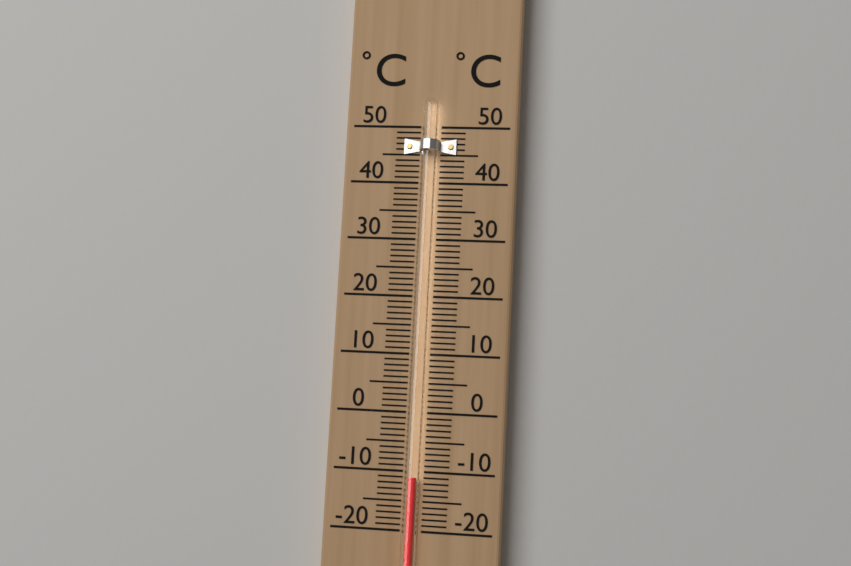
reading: -11 °C
